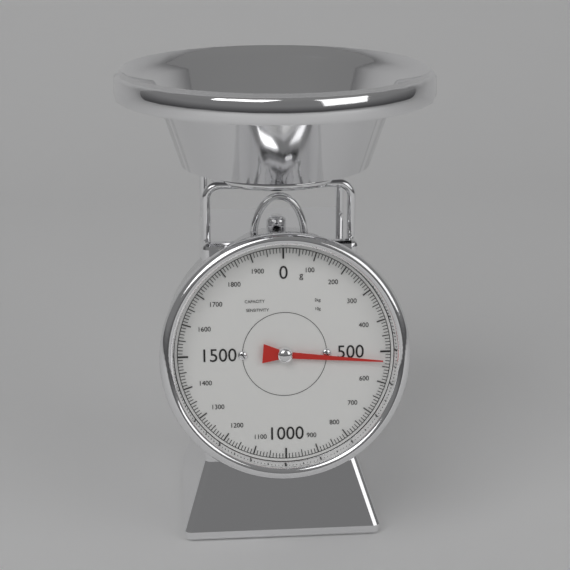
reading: 530 g
